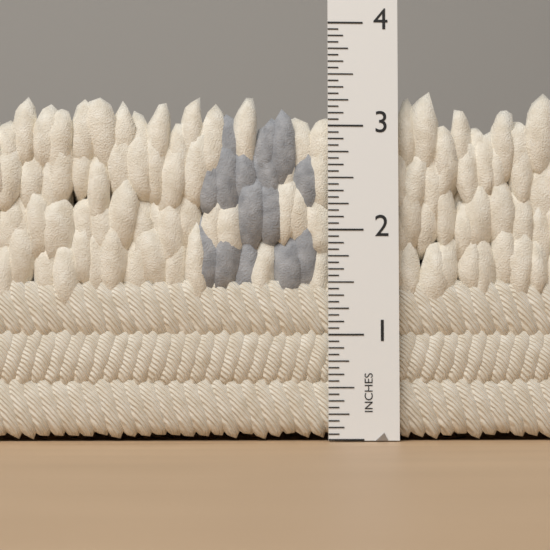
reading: 3.3750 in
